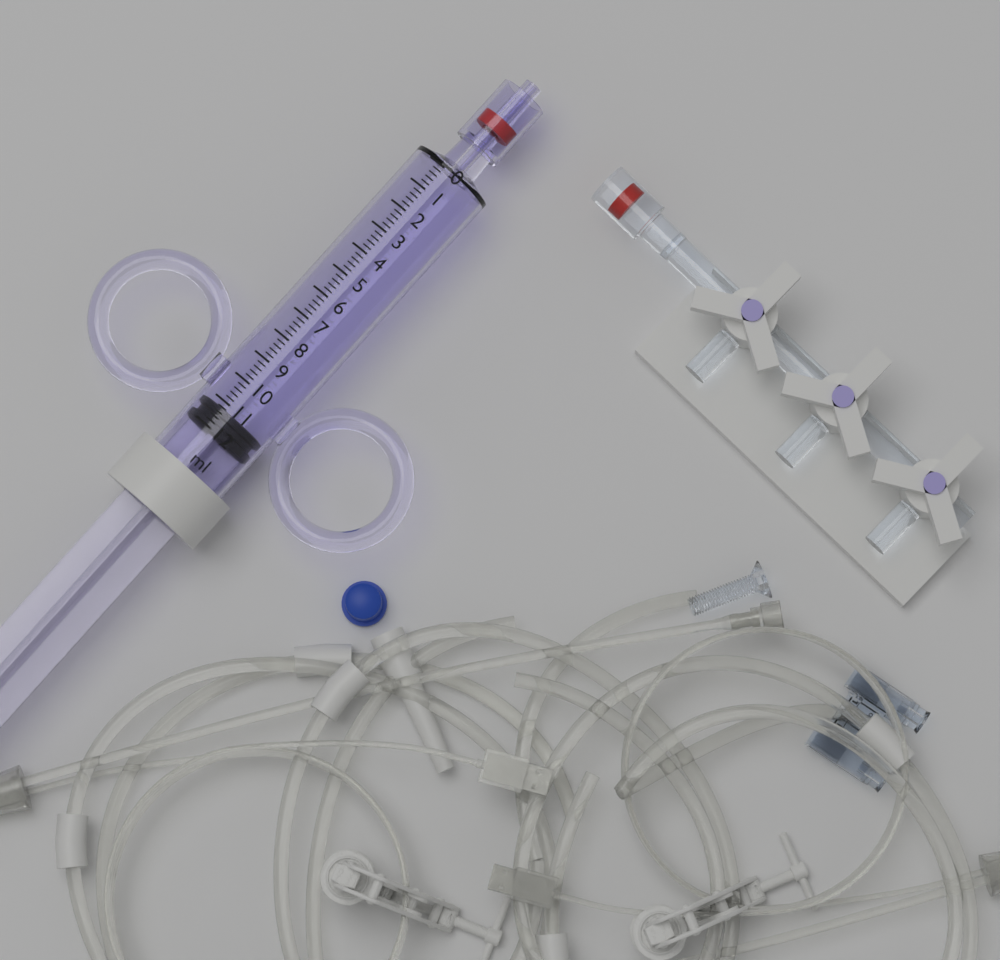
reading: 11.2 ml
